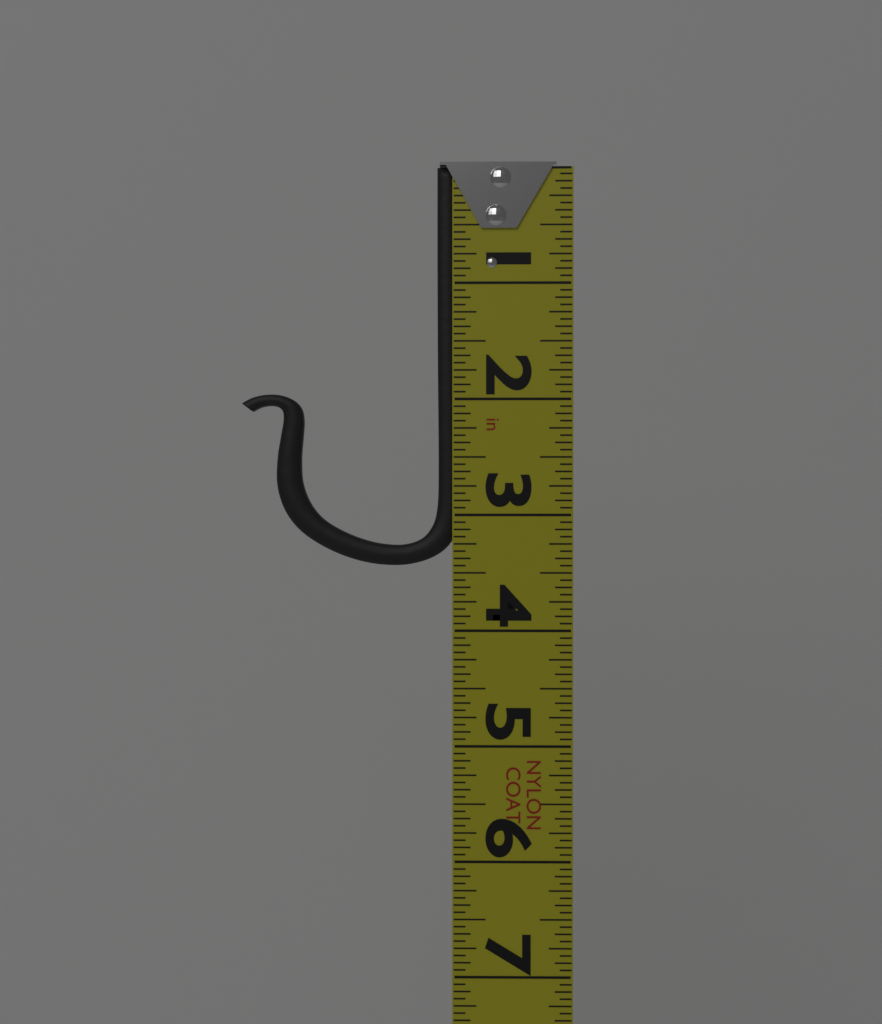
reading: 3.4375 in
